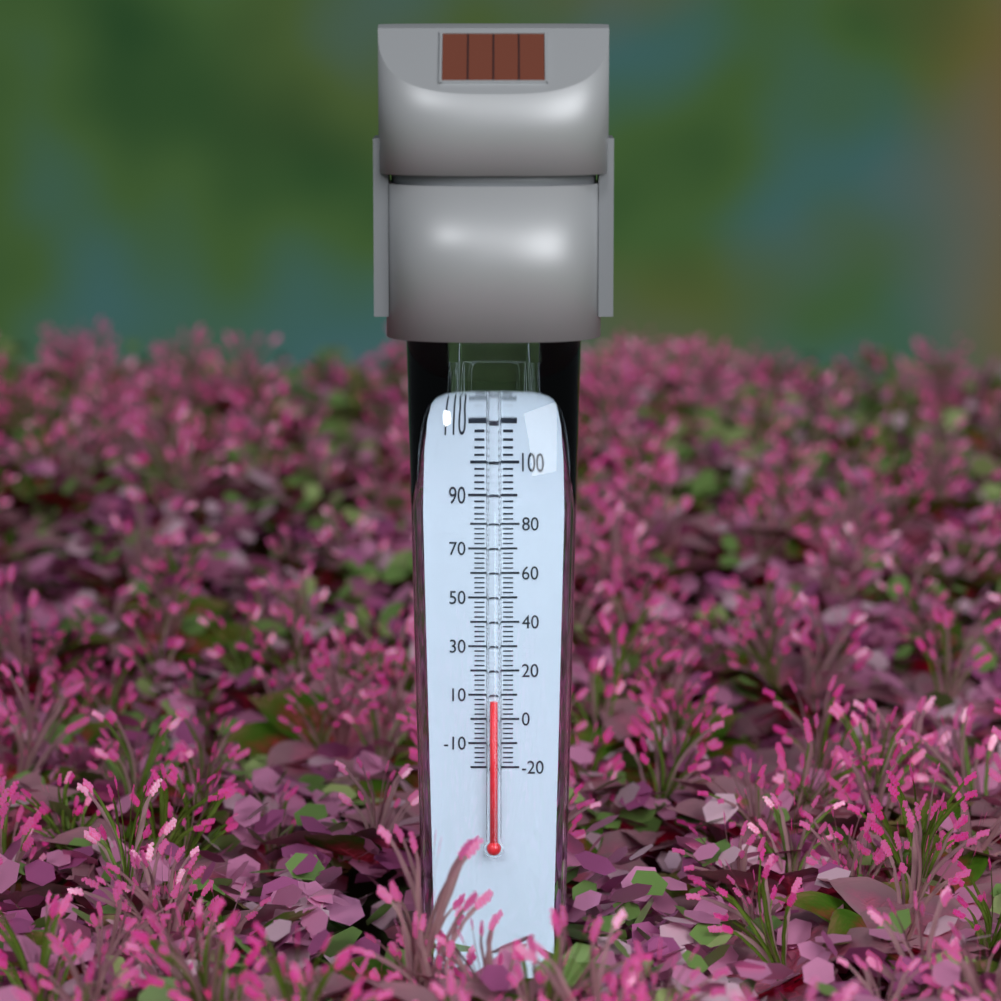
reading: 8 °F
